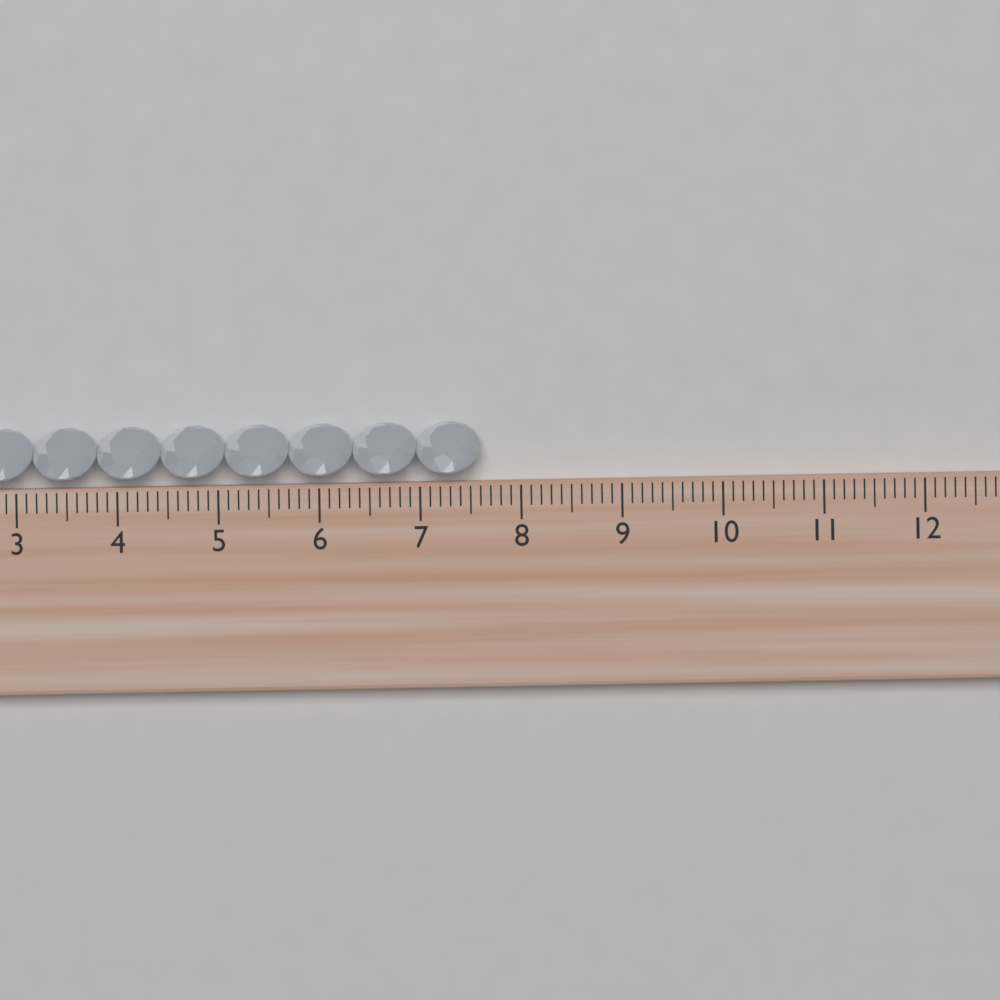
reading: 7.6 cm
